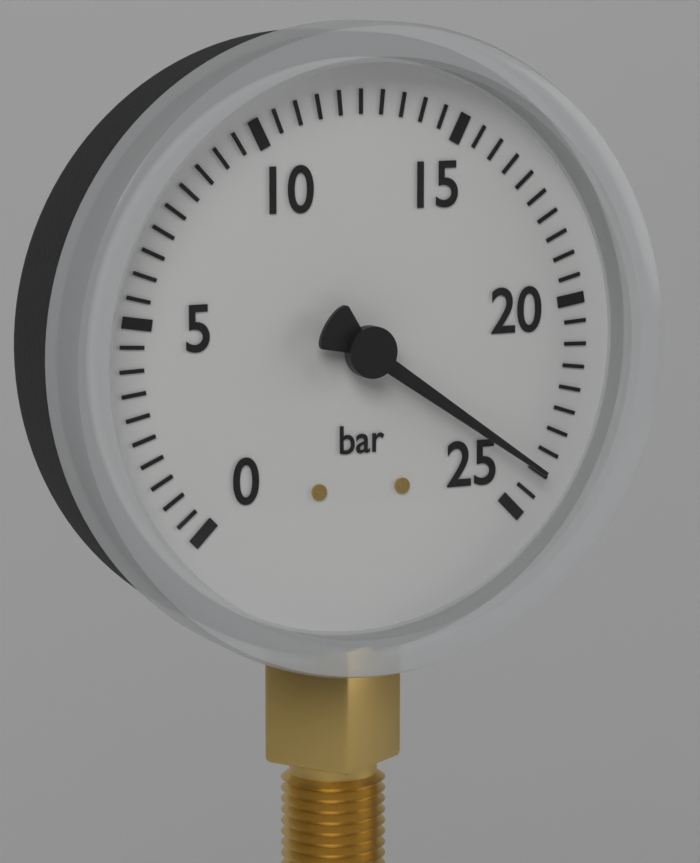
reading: 24.0 bar
